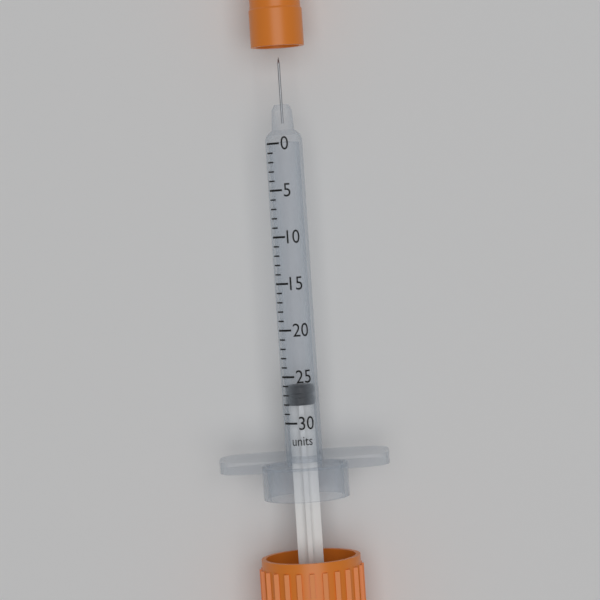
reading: 26 units
